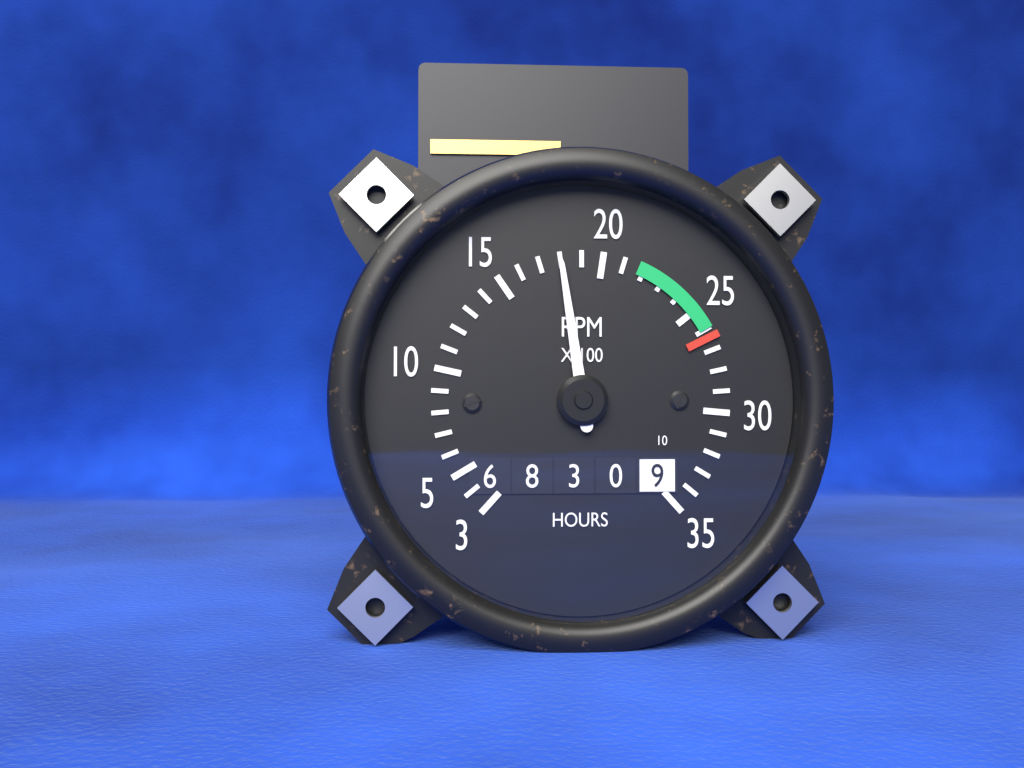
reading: 1800 RPM
